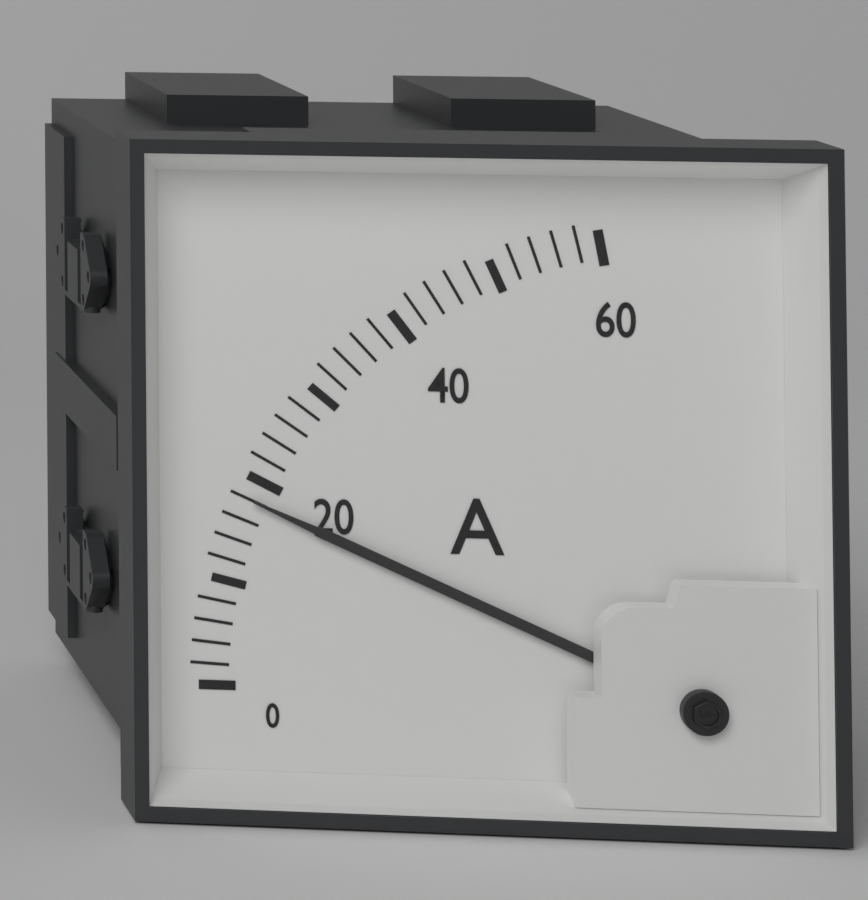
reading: 18 A
